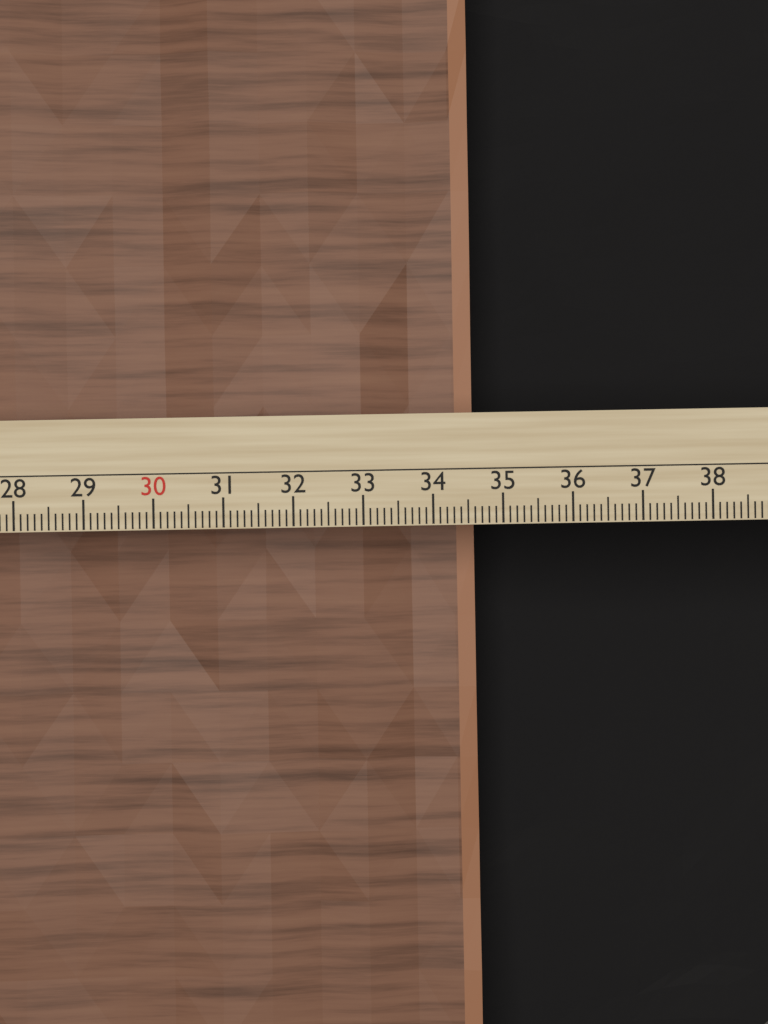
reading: 34.7 cm
